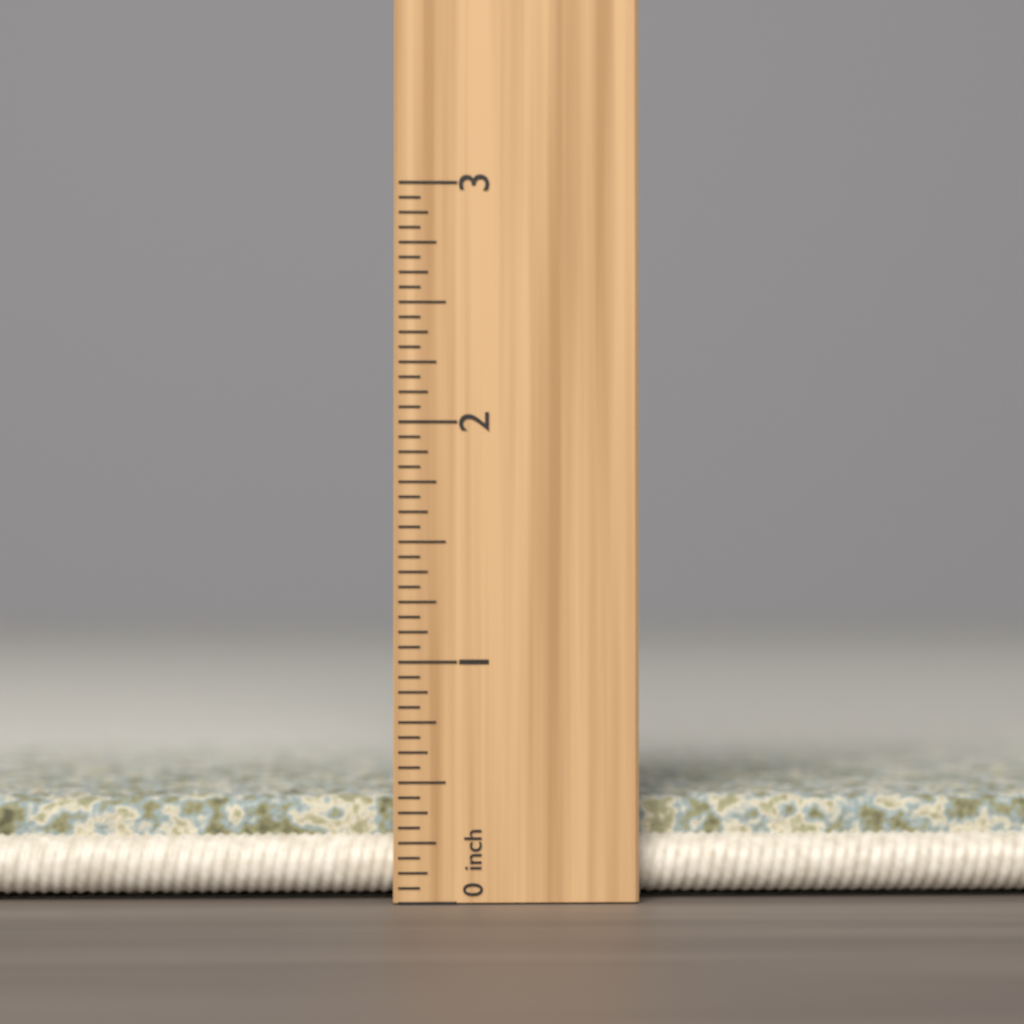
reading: 0.4375 inch
